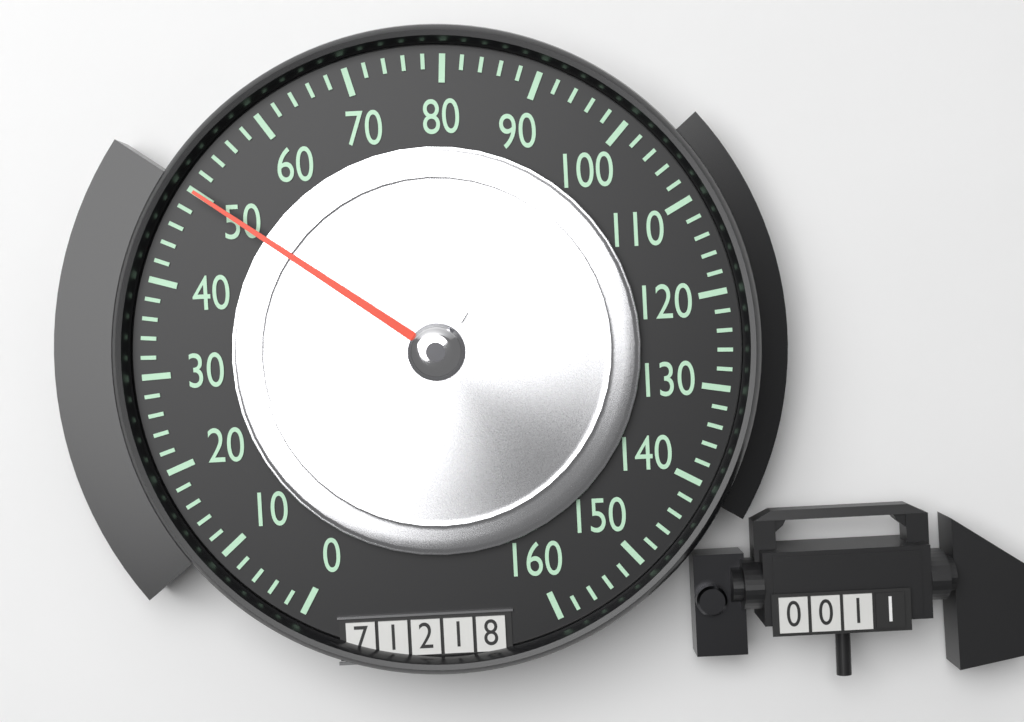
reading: 50 (no unit)
